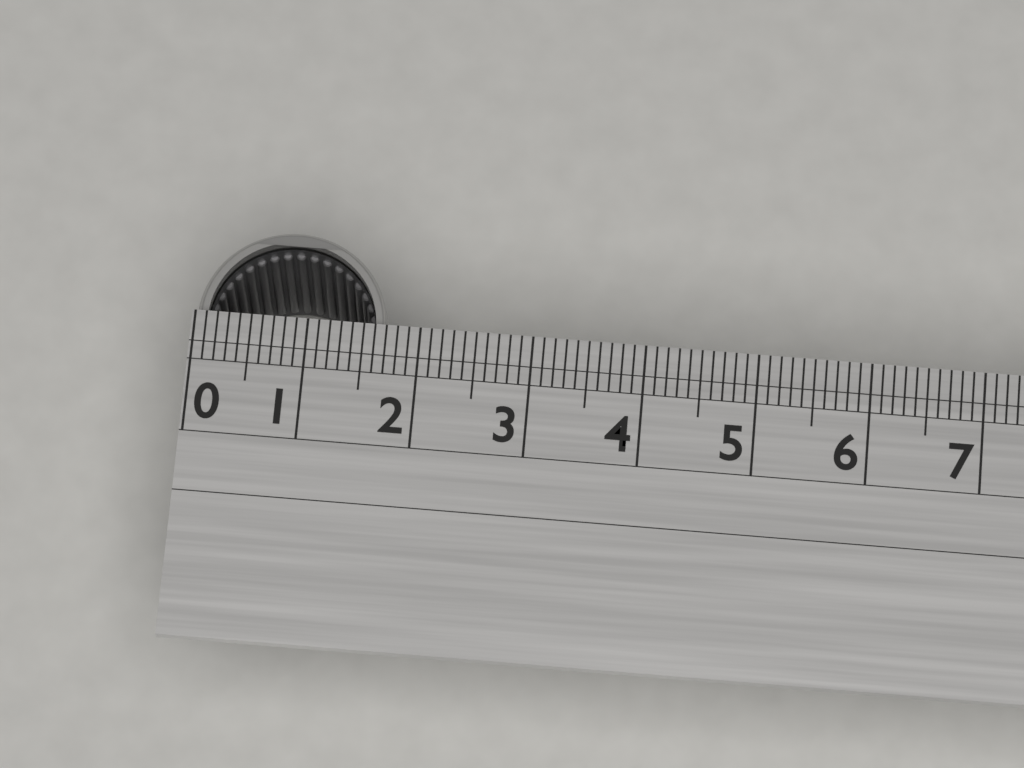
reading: 1.7 (no unit)
